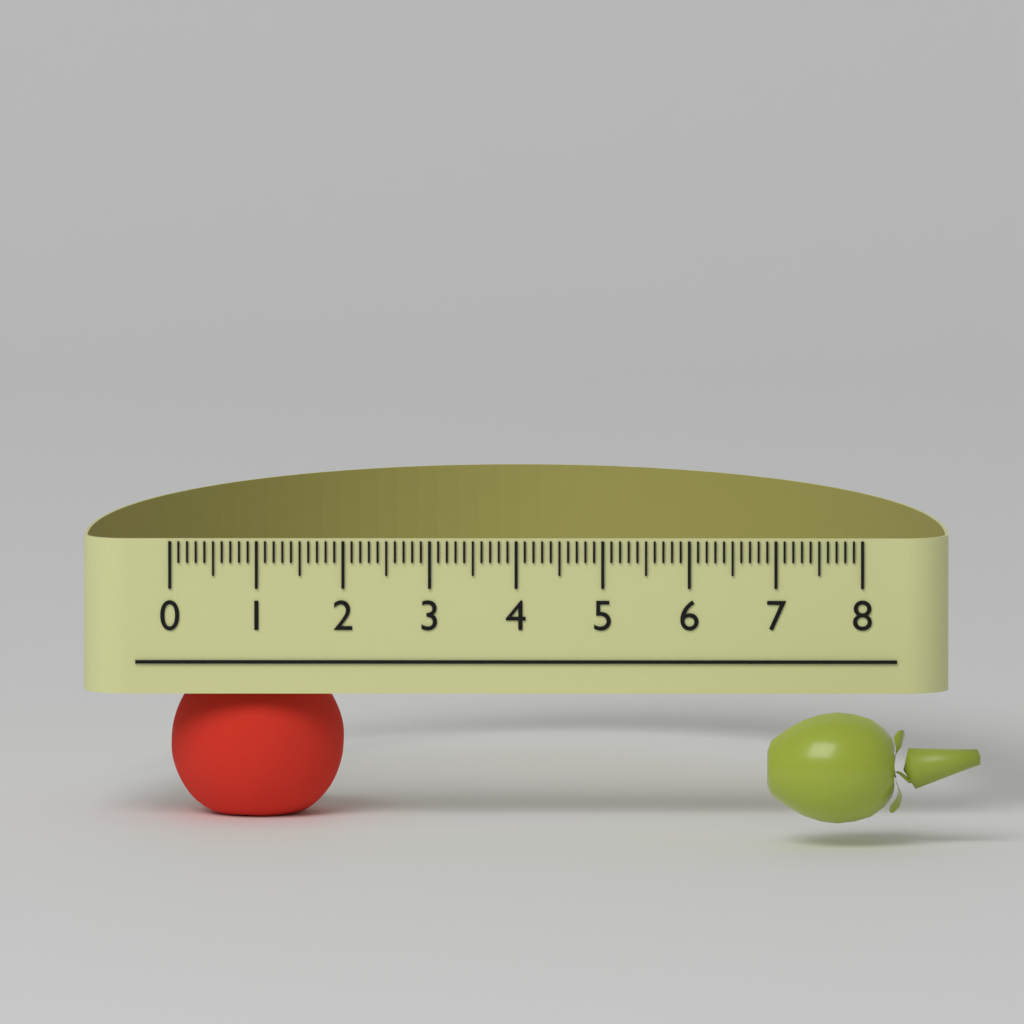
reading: 2.0 (no unit)
